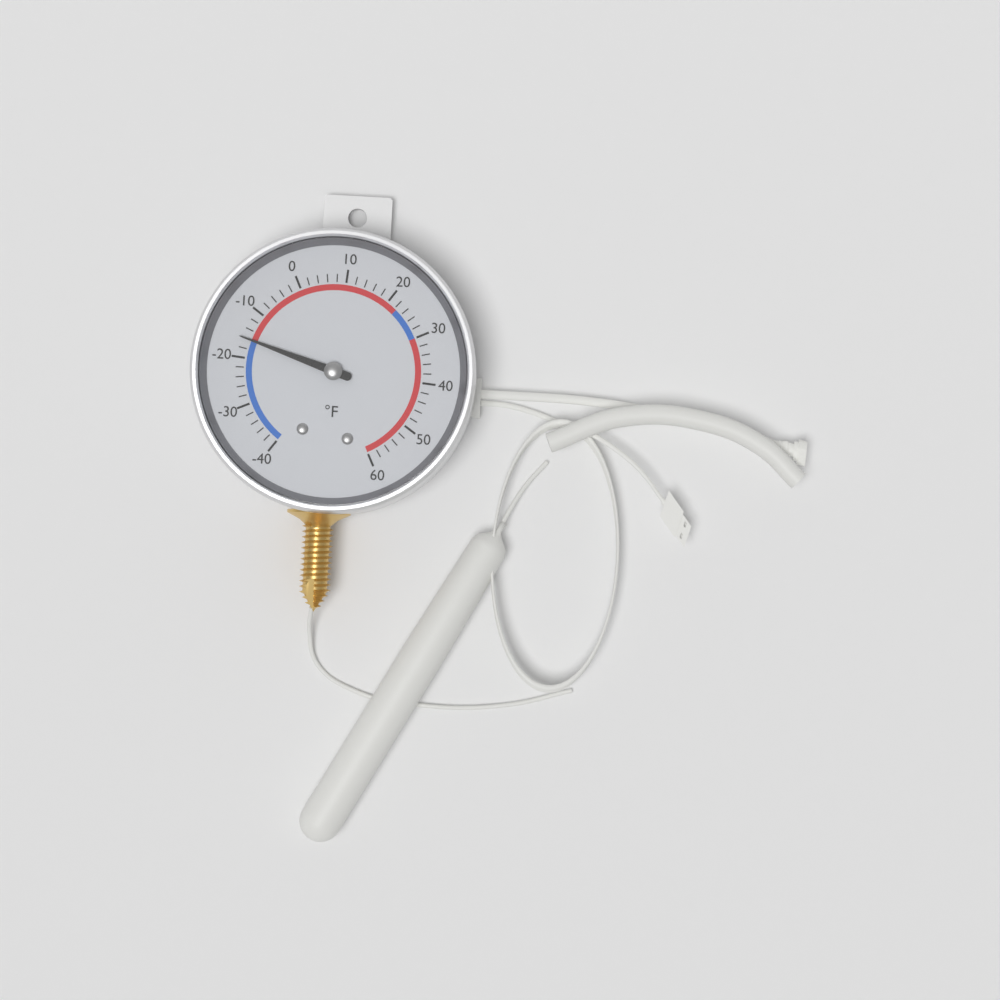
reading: -16 °F
